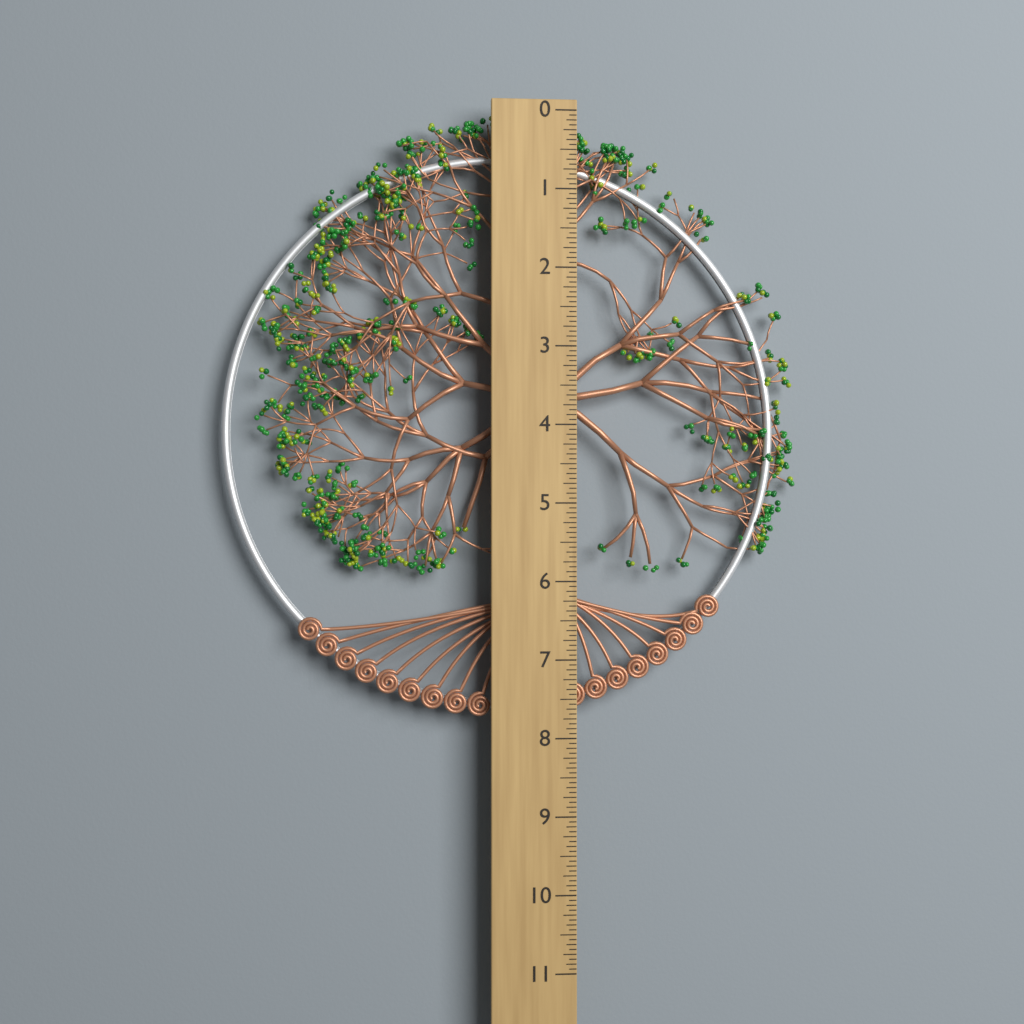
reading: 7.7500 (no unit)
